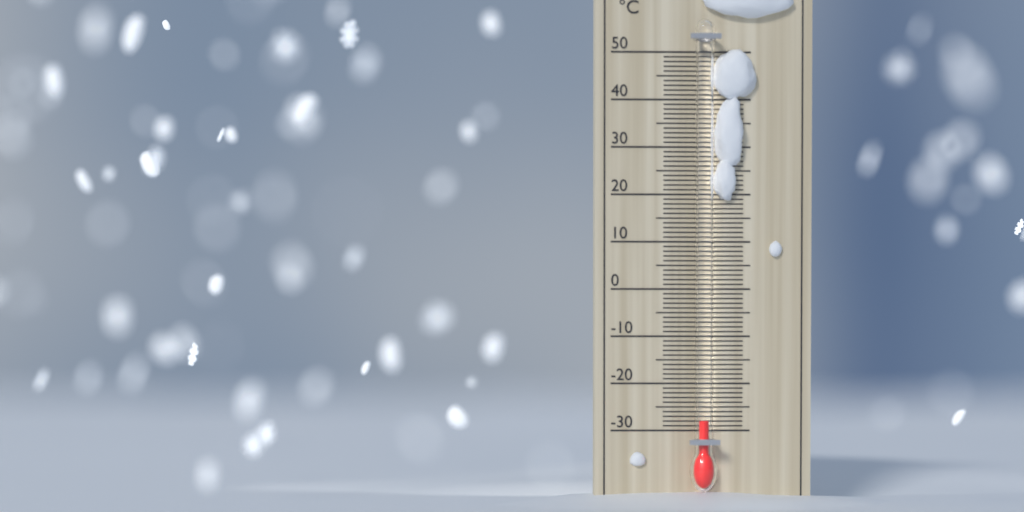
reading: -28 °C
